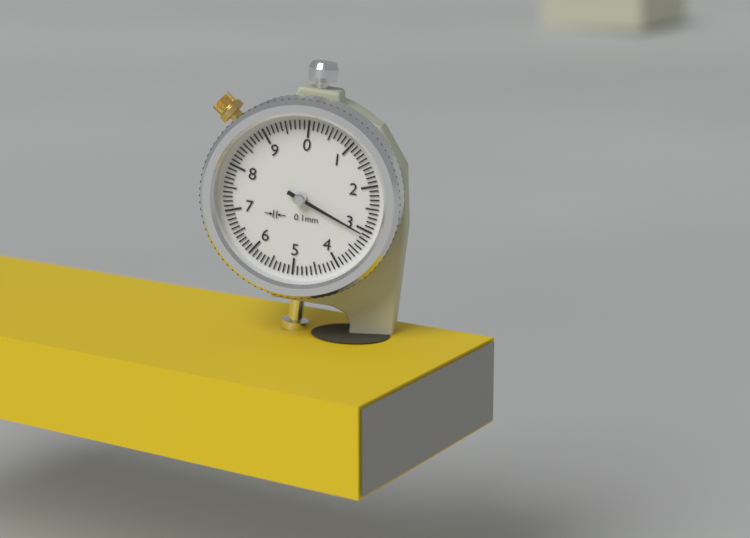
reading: 3.1 mm
